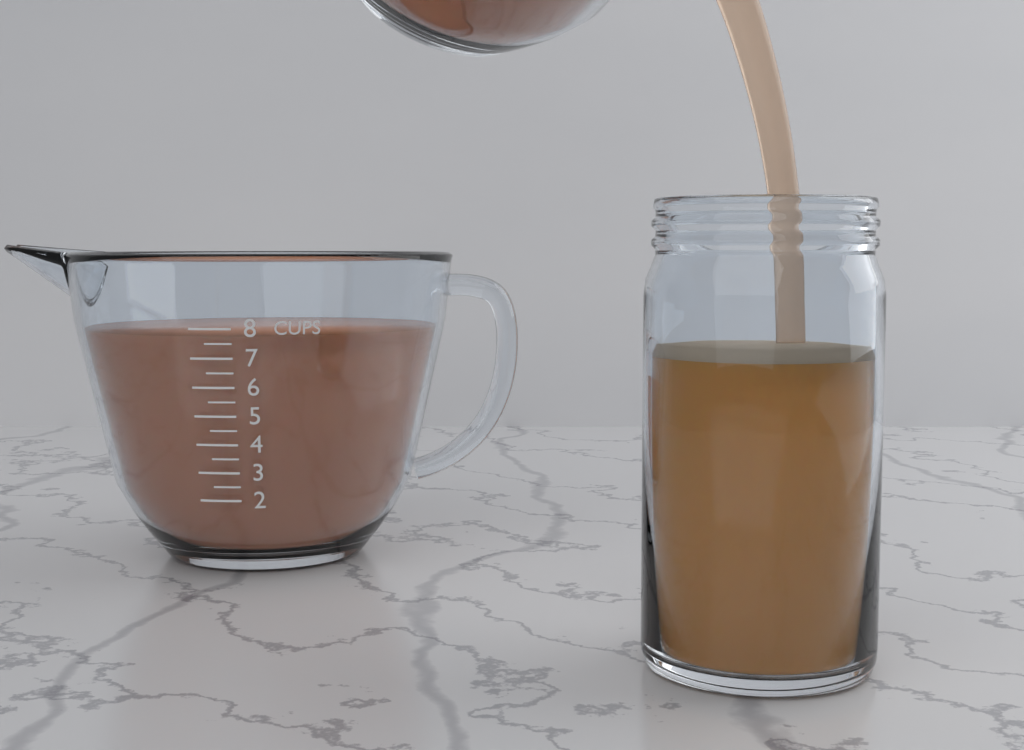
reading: 7.75 cups
